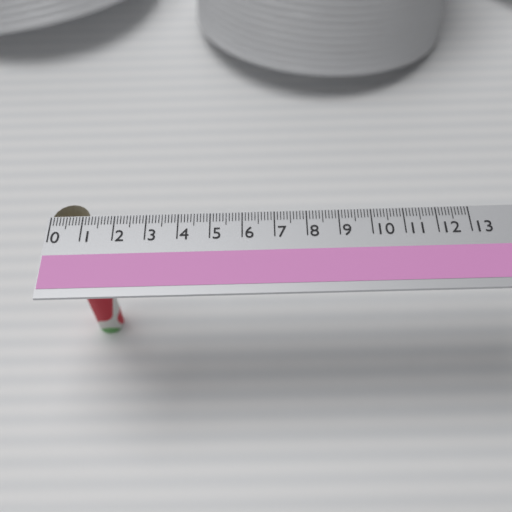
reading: 1.2 (no unit)
